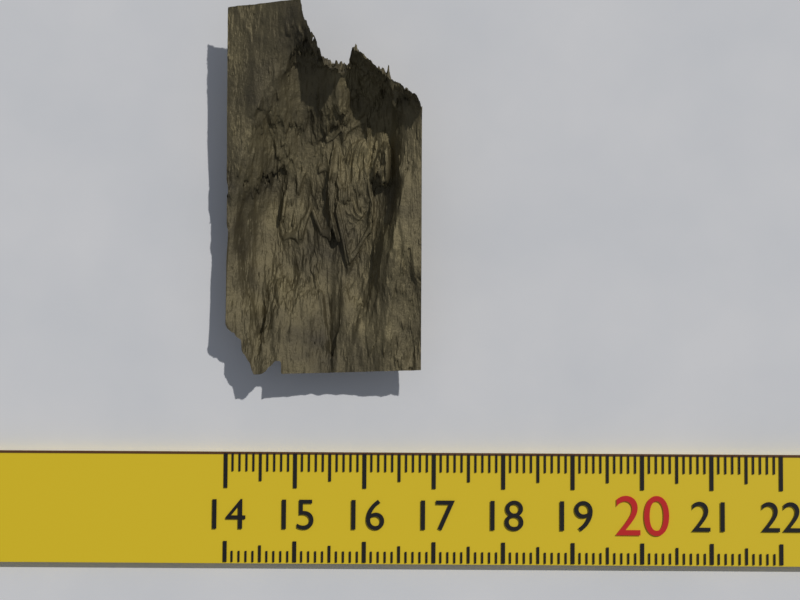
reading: 16.8 (no unit)
